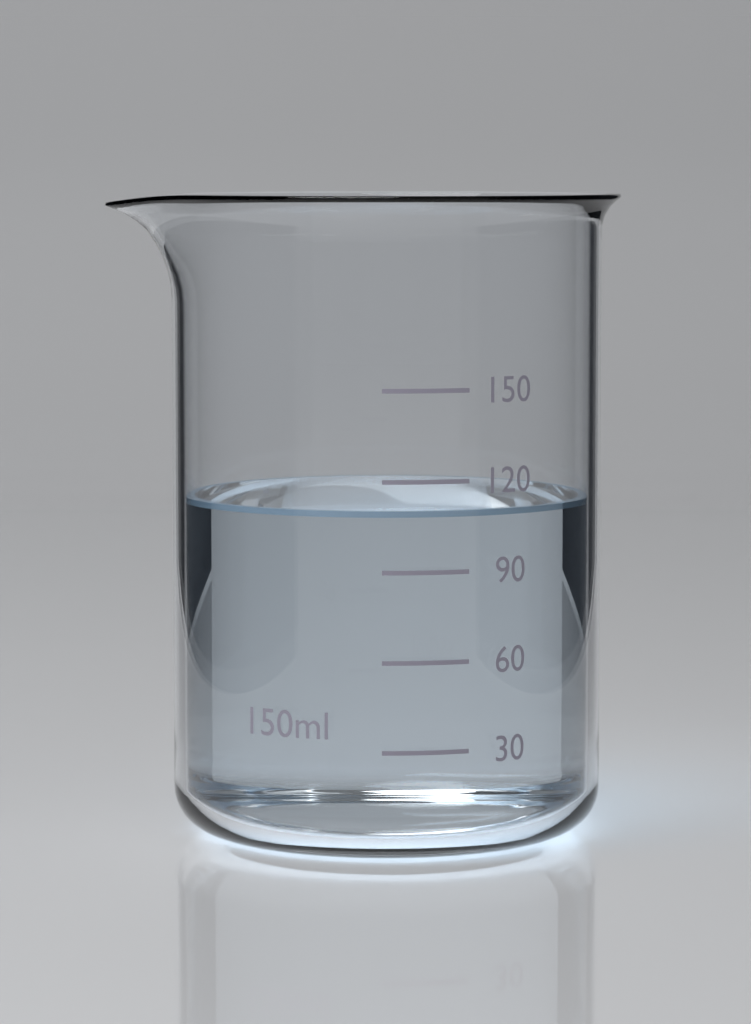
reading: 110 ml
